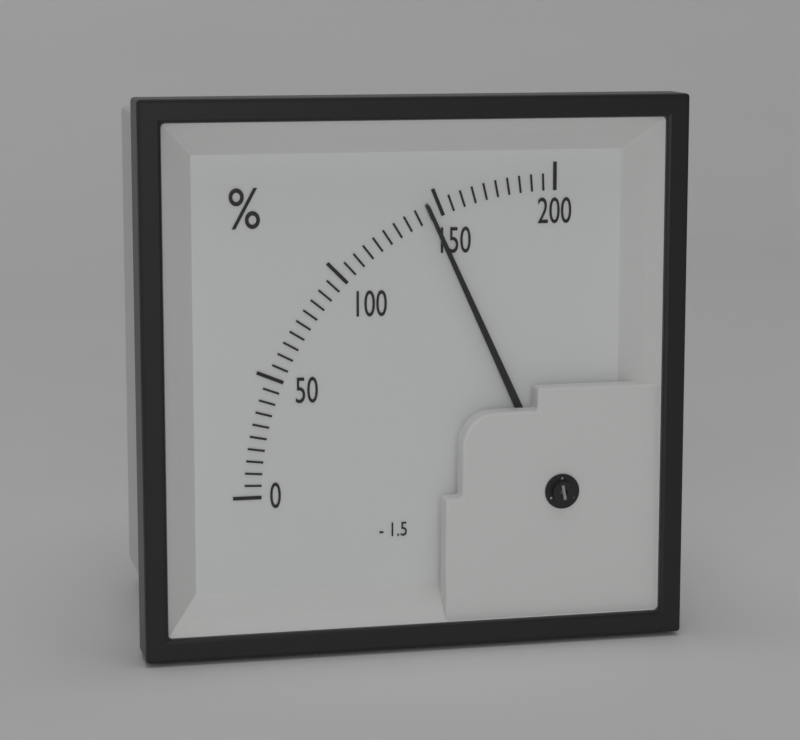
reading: 145 %
